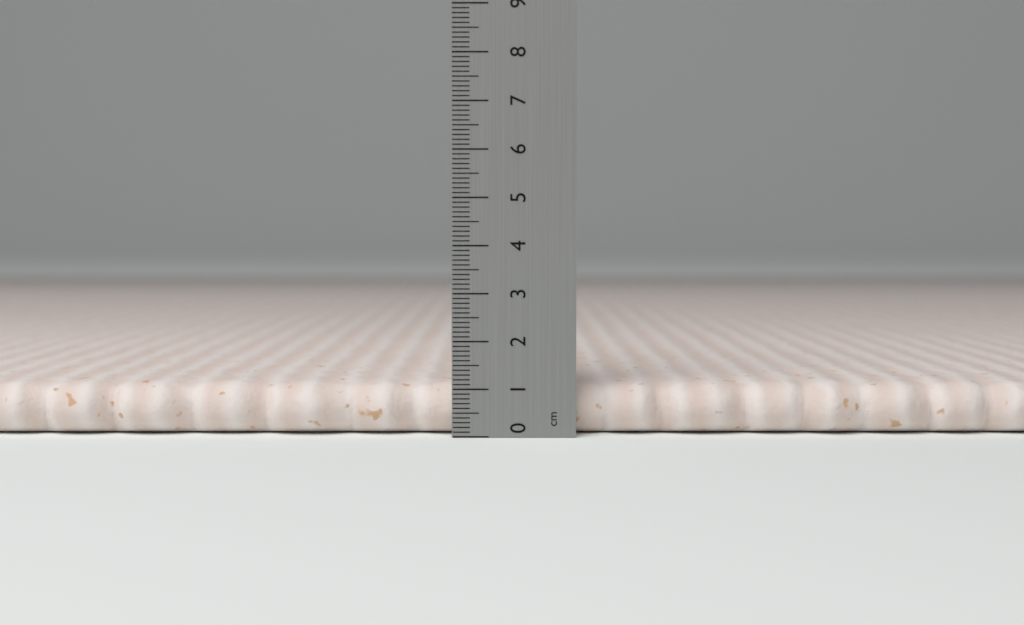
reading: 1.1 cm
